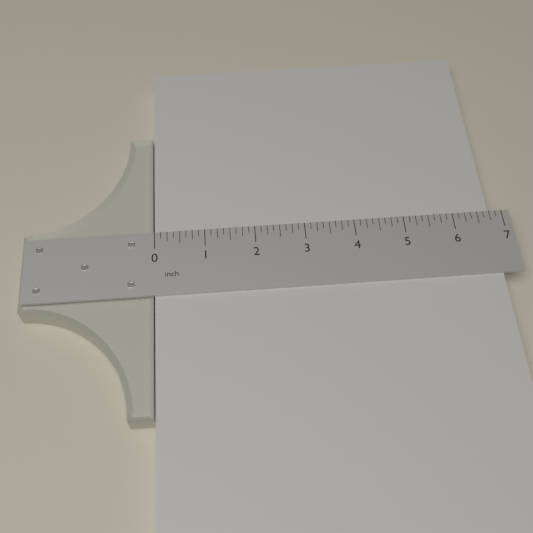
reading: 6.750 inch
